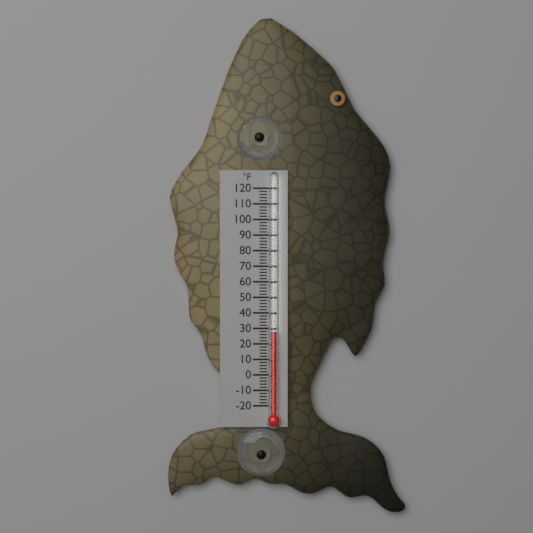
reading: 28 °F
